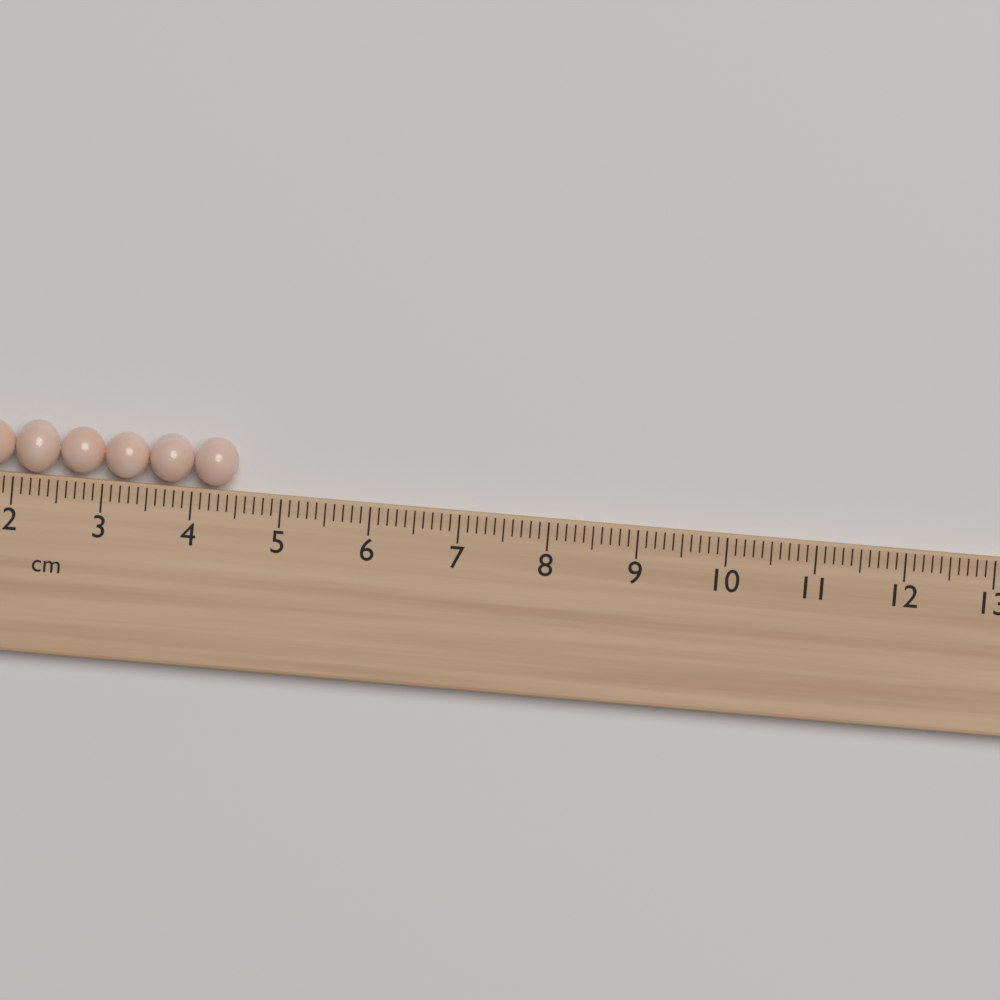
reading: 4.5 cm
